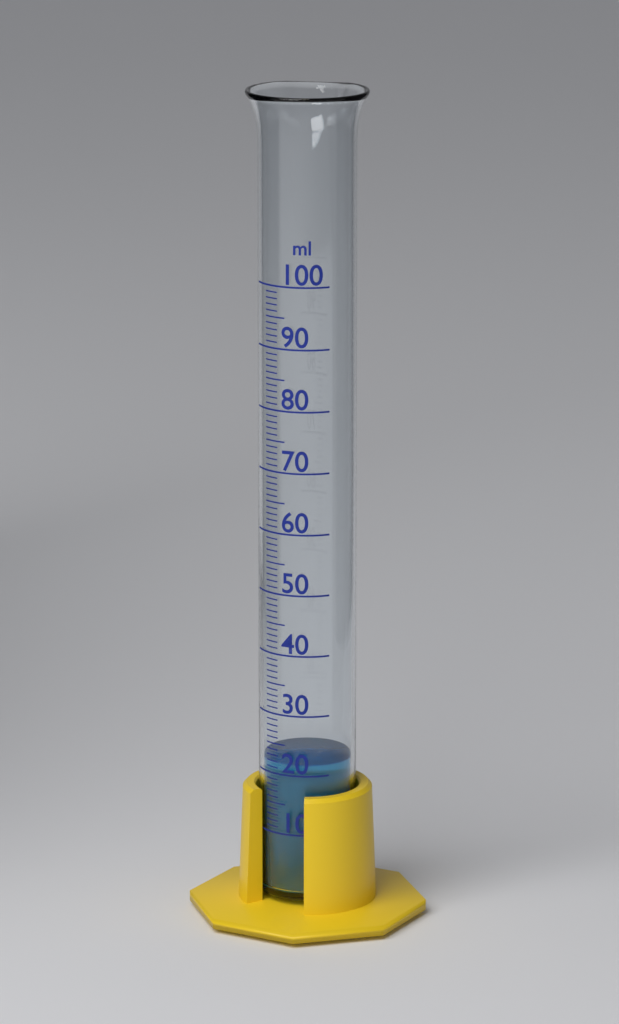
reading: 22 ml
